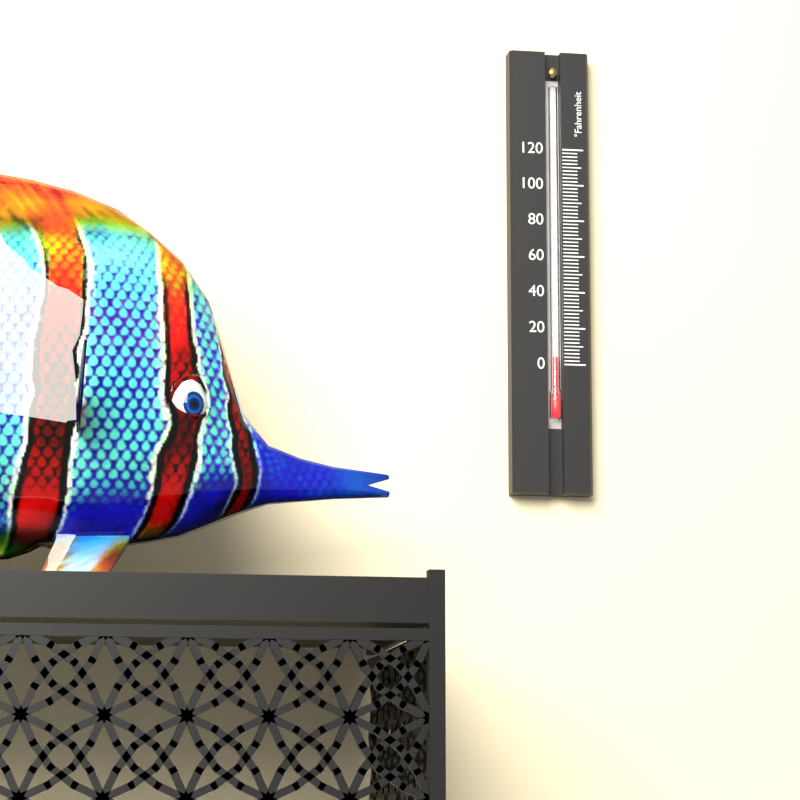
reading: 4 °F
